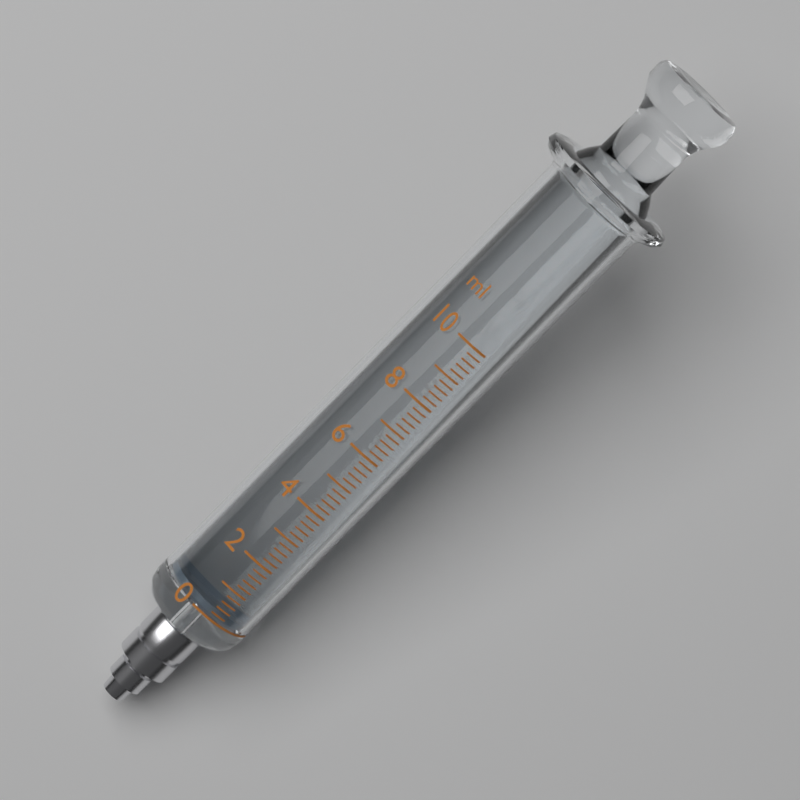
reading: 0.0 ml
